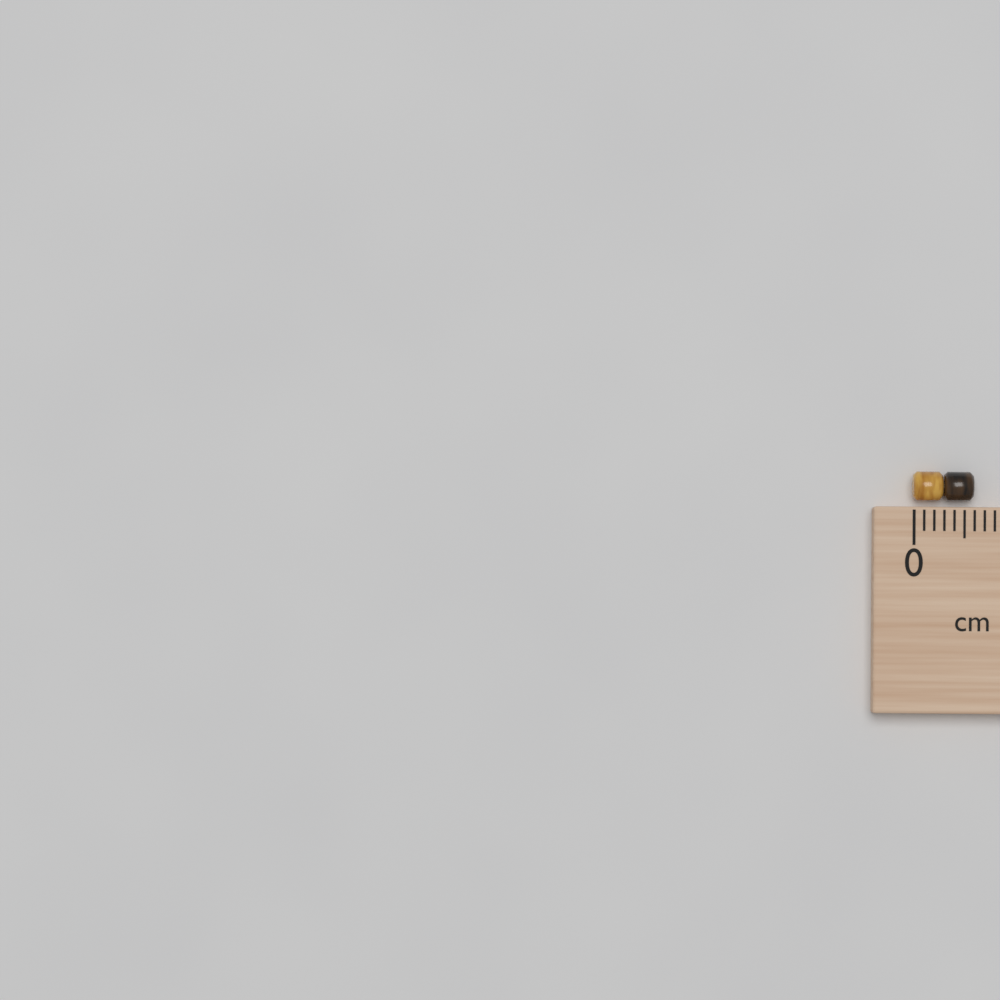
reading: 0.6 cm
